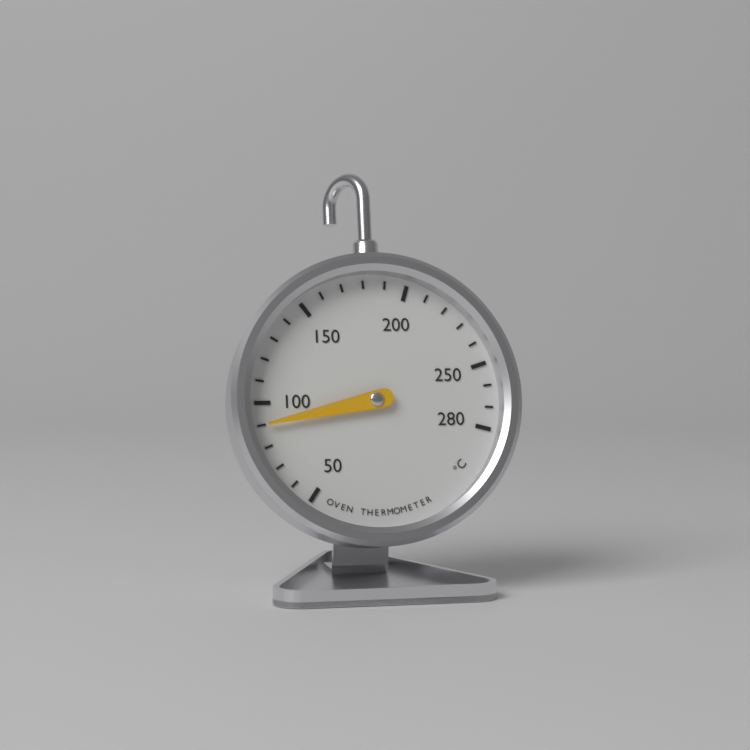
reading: 90 °C
